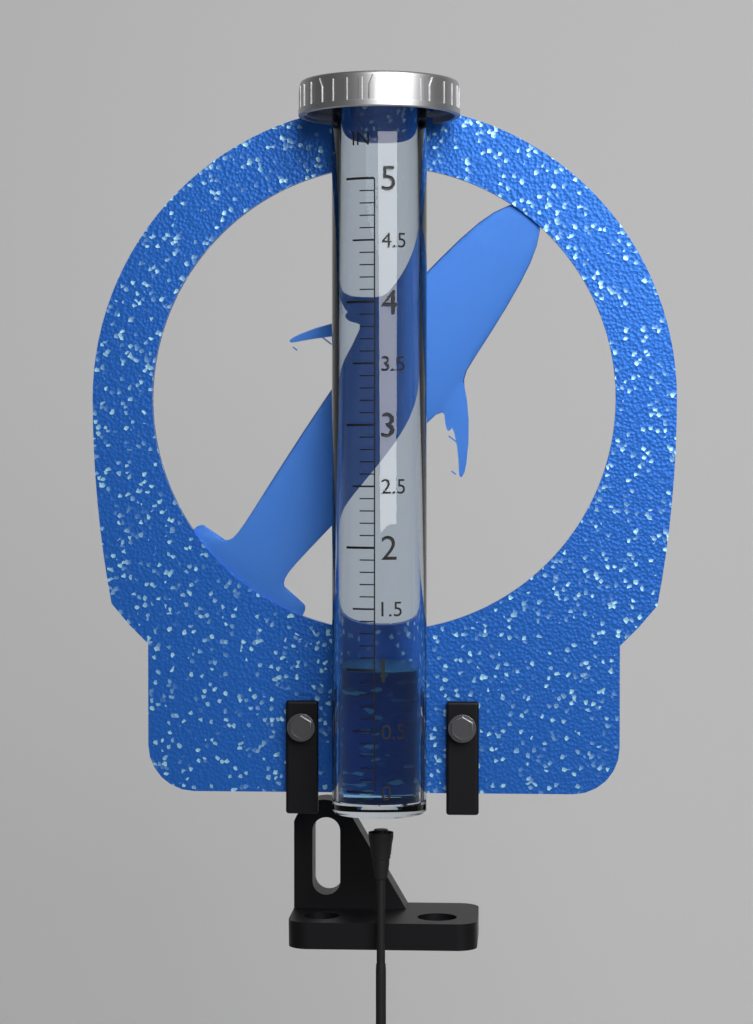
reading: 1.0 in
